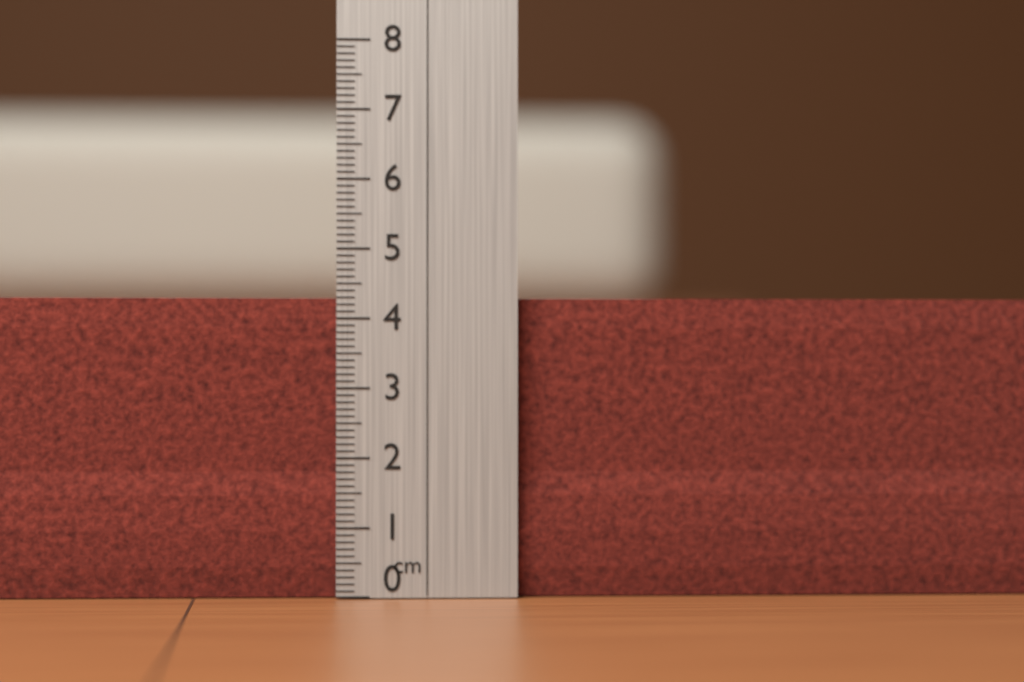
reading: 4.3 cm
